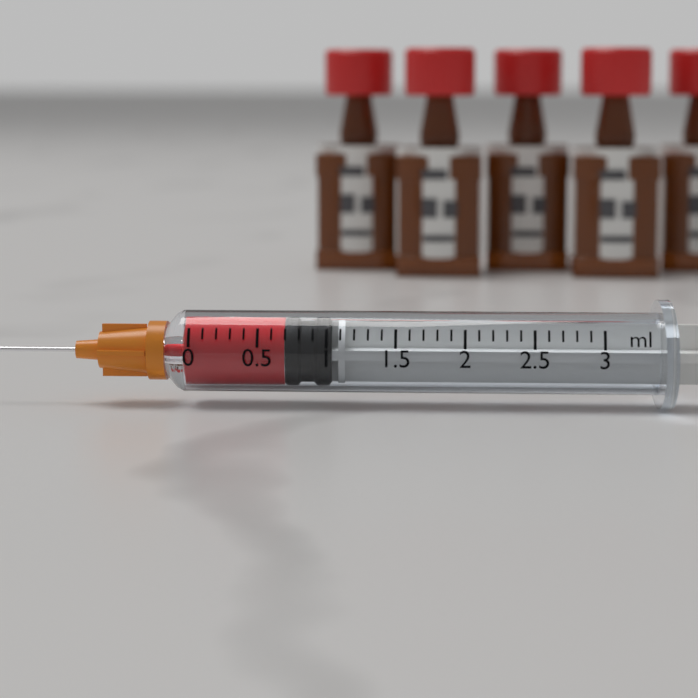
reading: 0.7 ml
